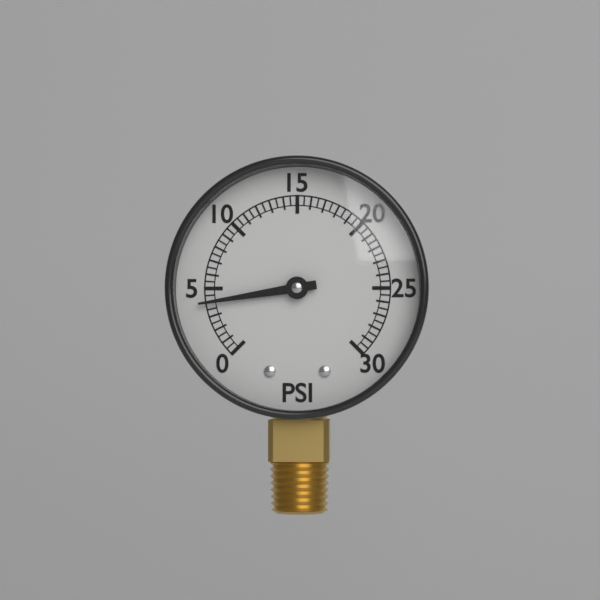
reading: 4.0 psi
